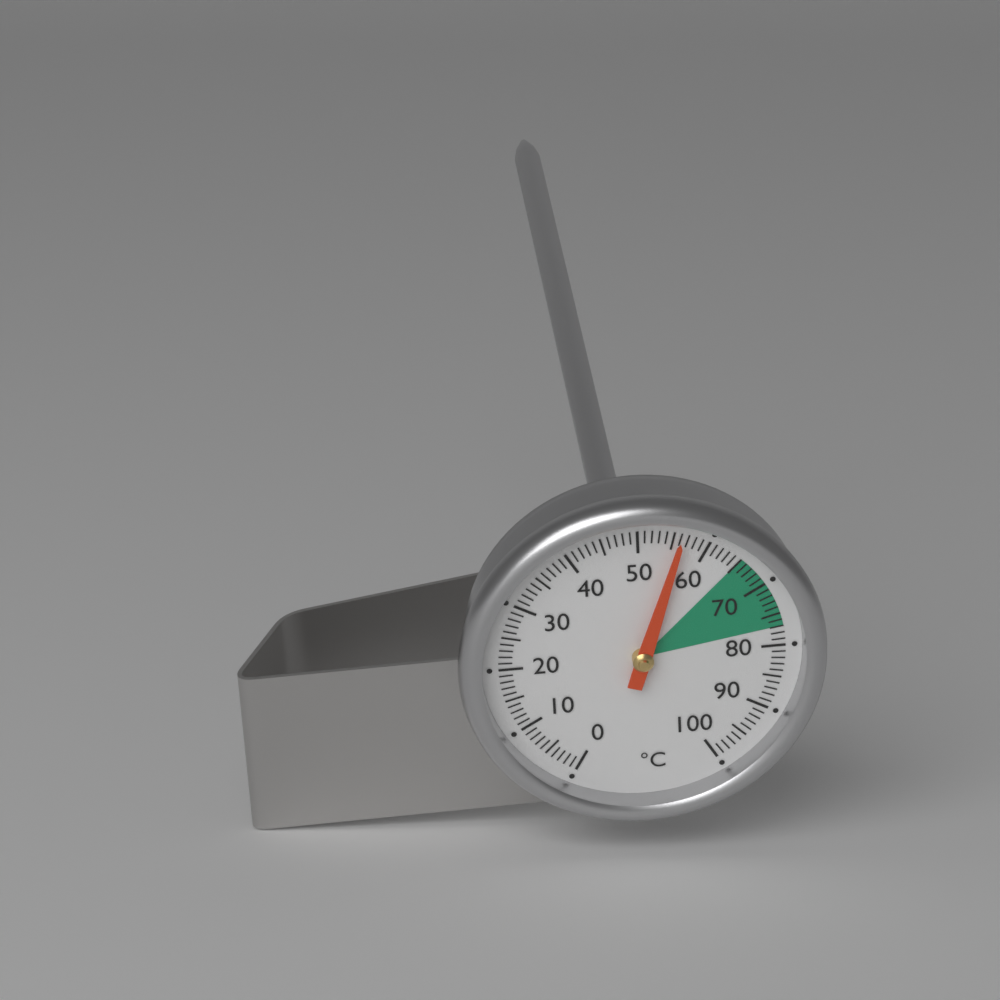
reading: 56 °C
